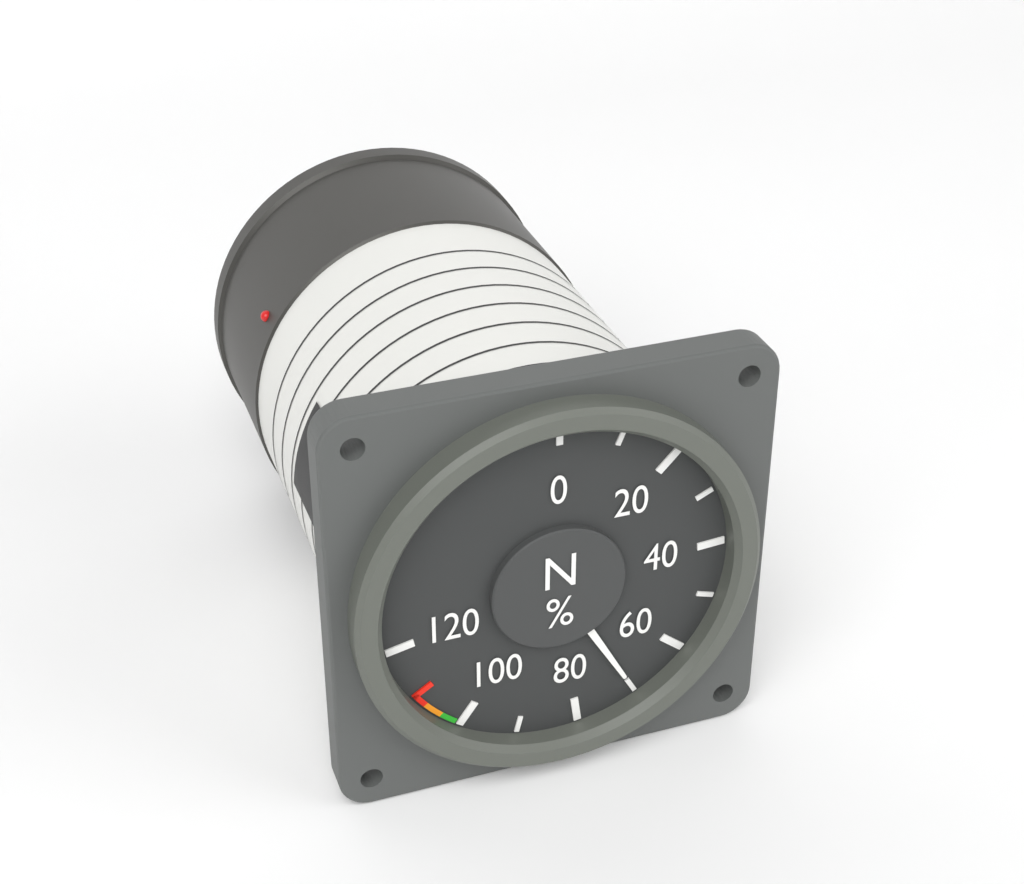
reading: 70 %
